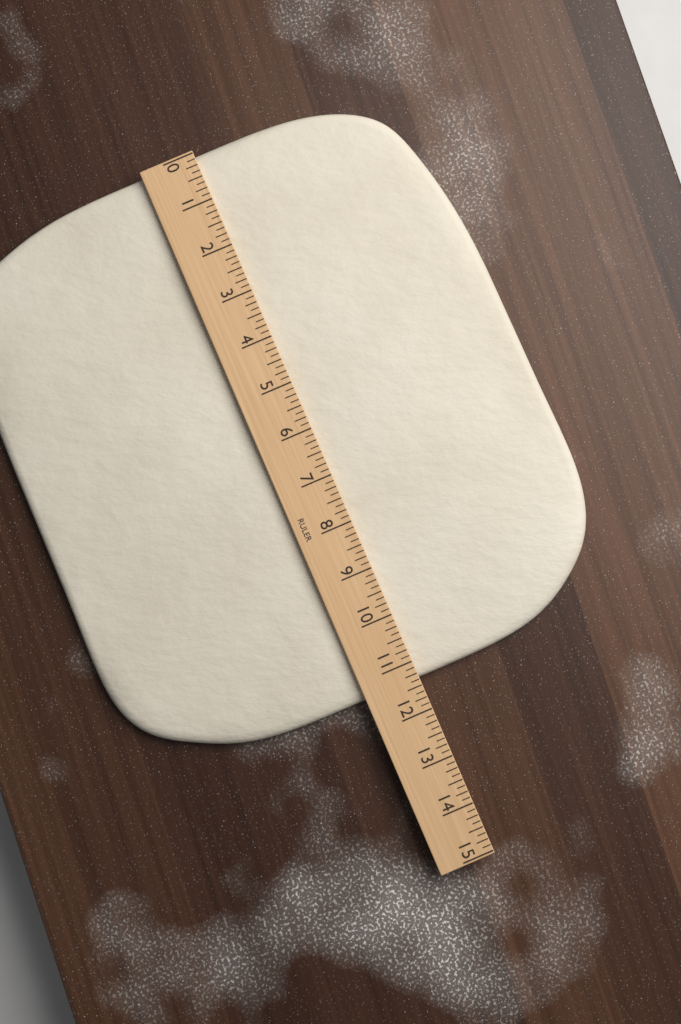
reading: 11.375 (no unit)
